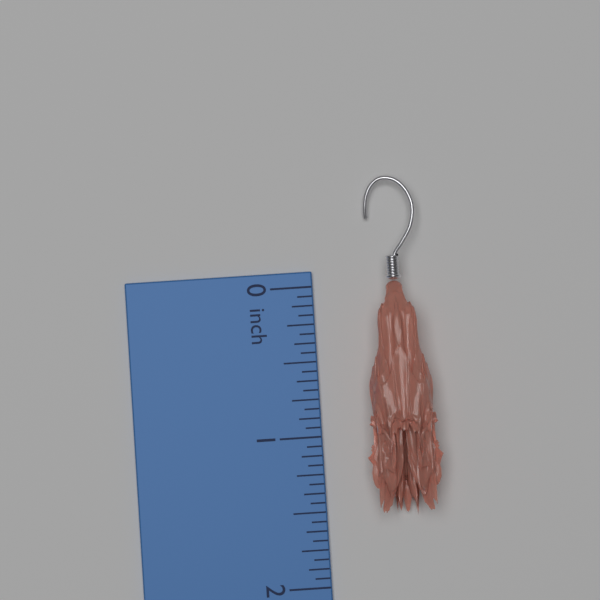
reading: 1.5625 inch
